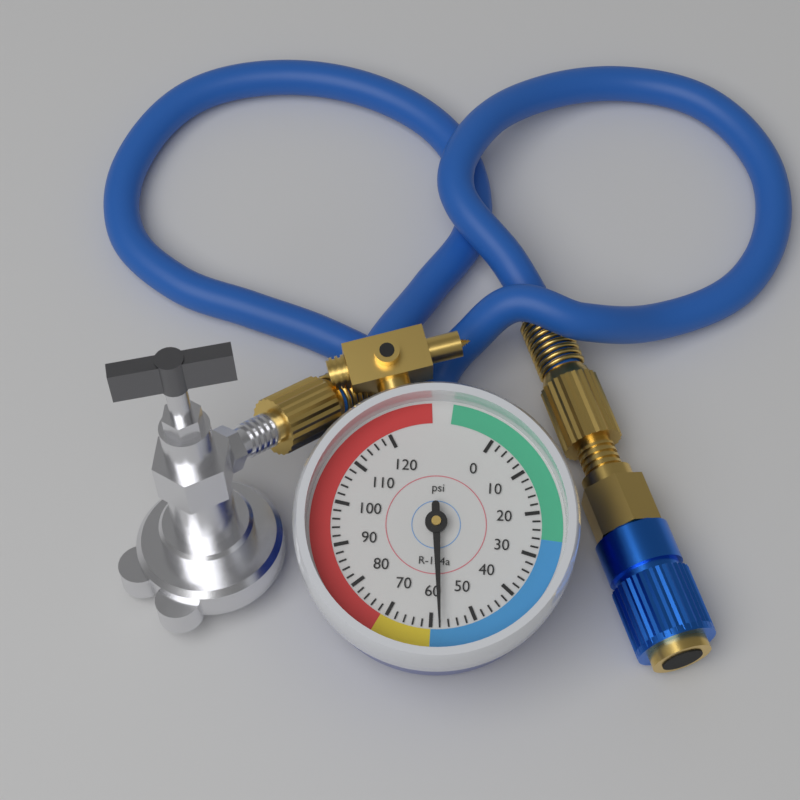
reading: 58 psi
